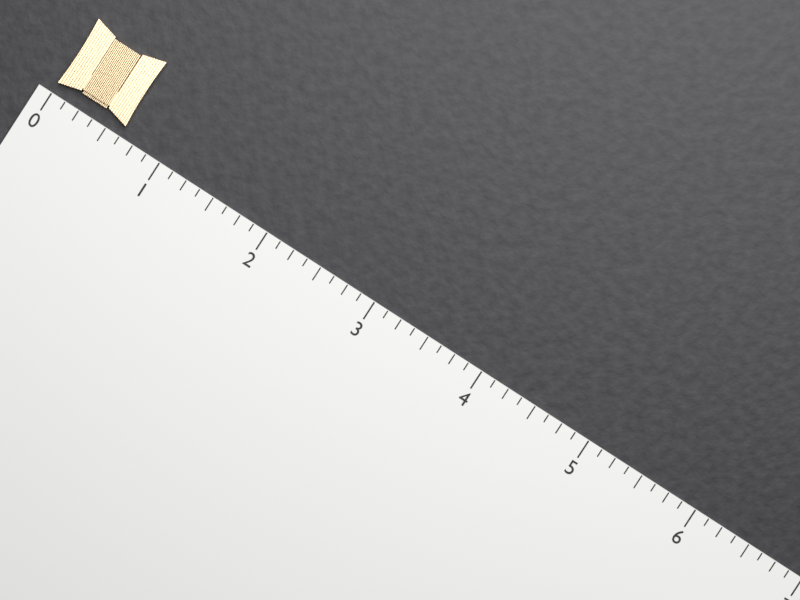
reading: 0.625 (no unit)
